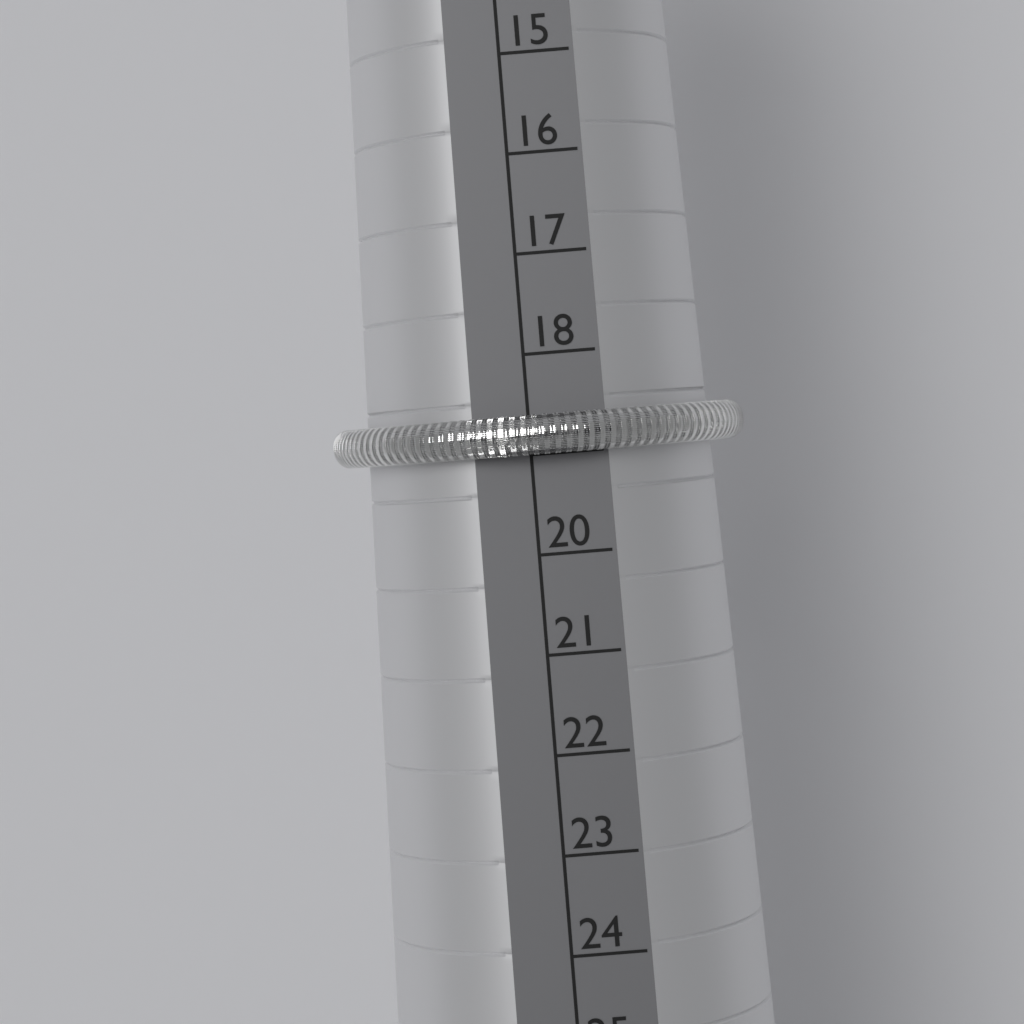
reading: 19 (no unit)
